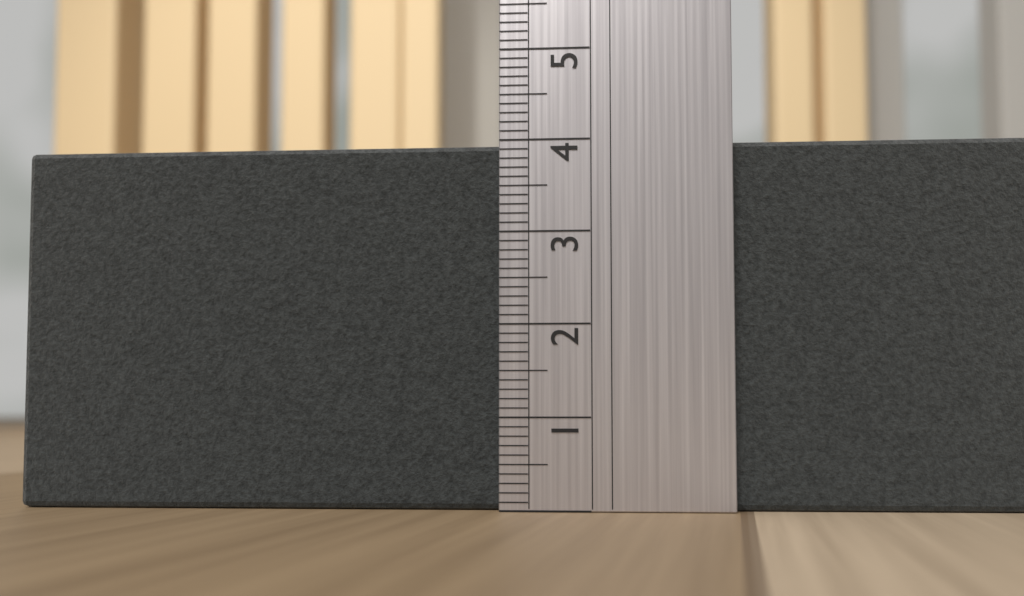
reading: 4.0 (no unit)
